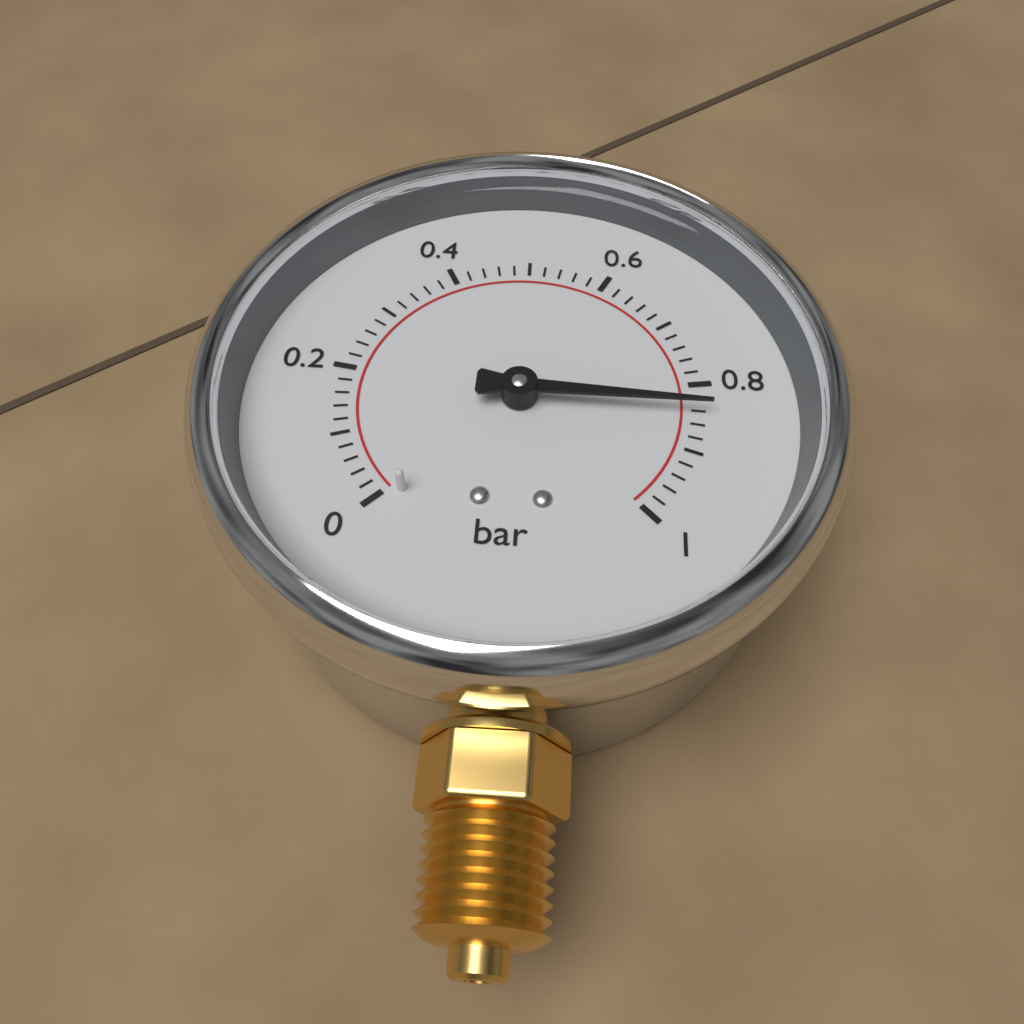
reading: 0.84 bar
